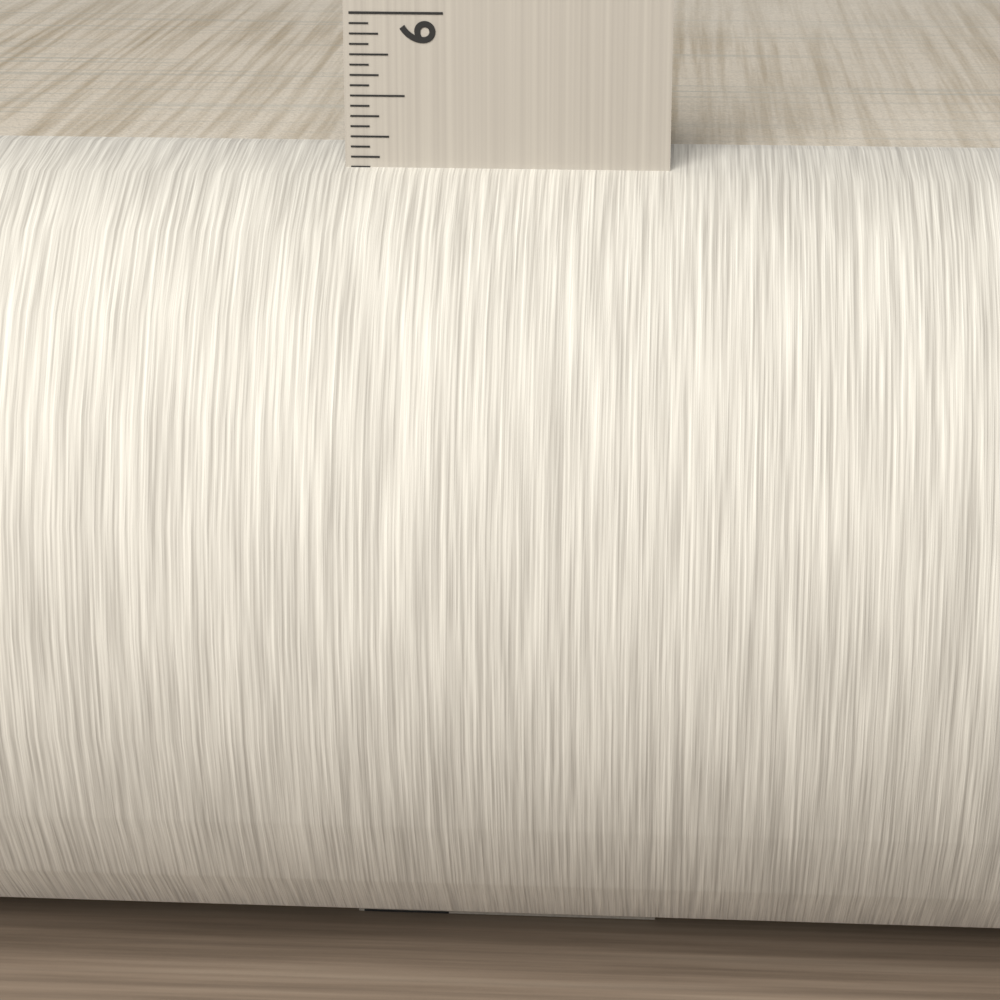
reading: 5.1250 in
